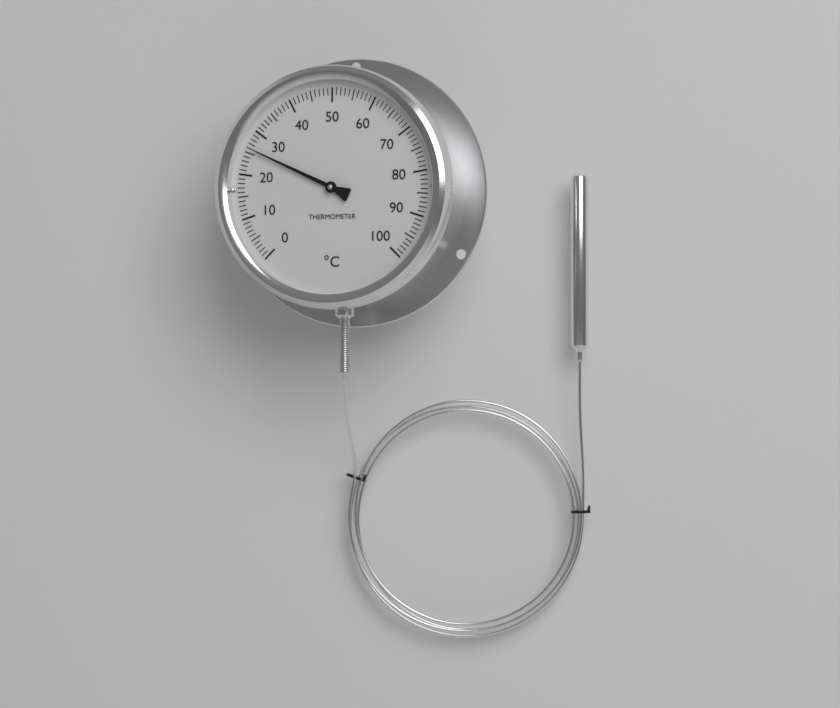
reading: 26 °C
